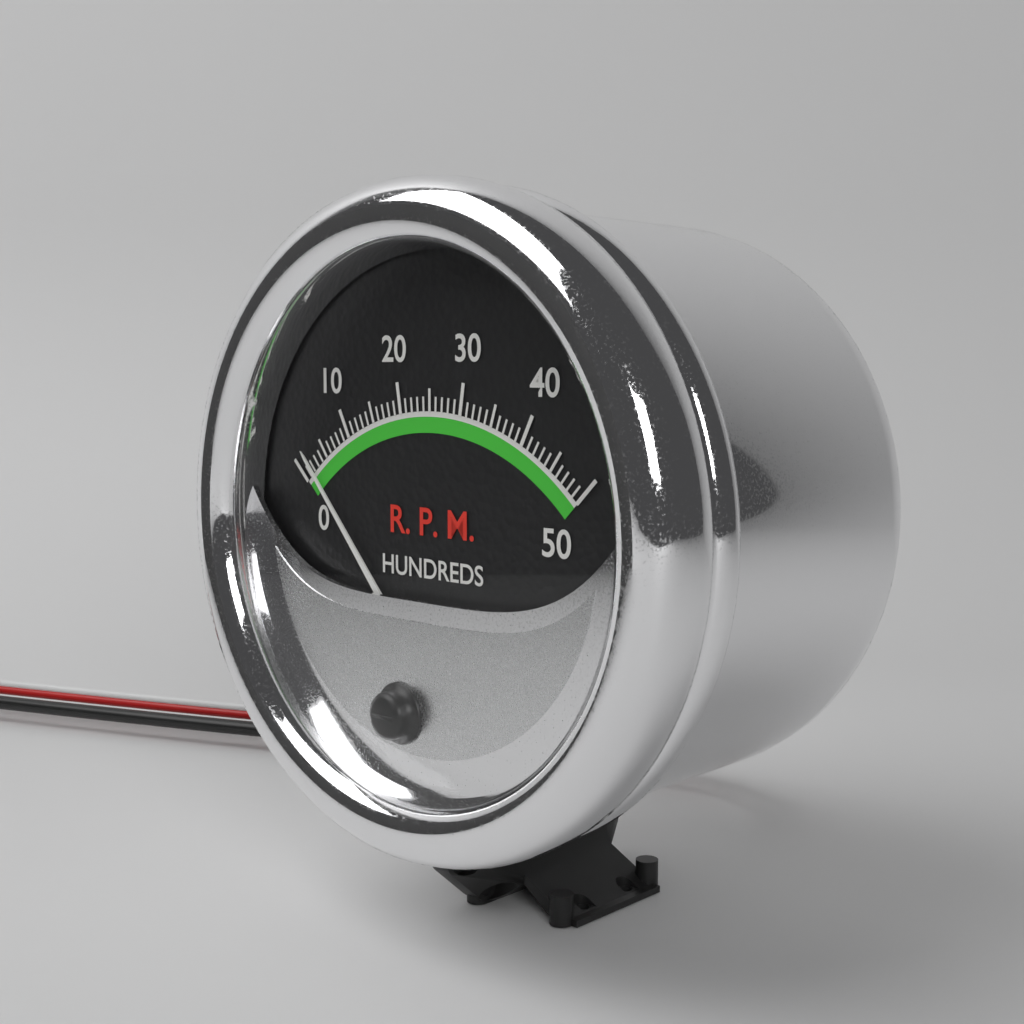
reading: 2 RPM x100
